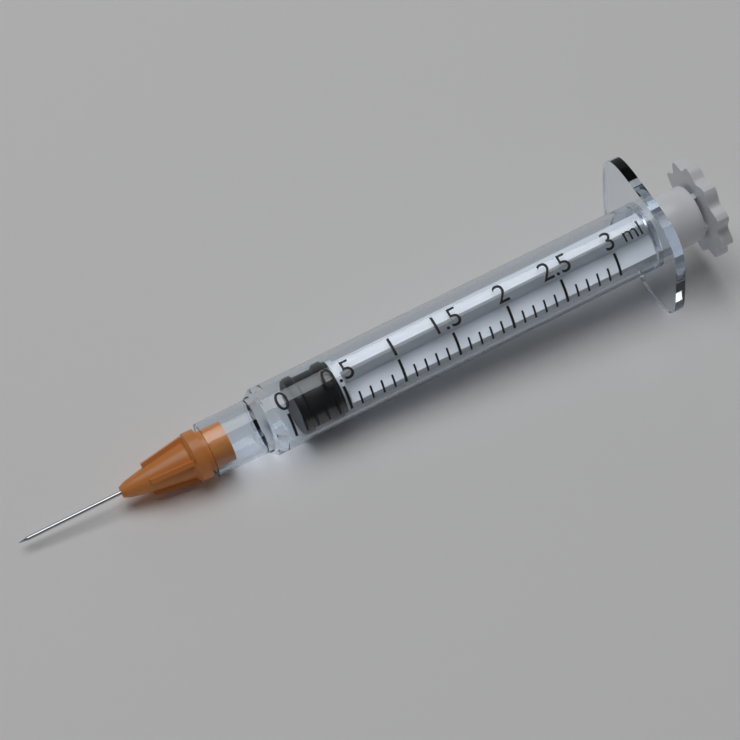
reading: 0.1 ml
